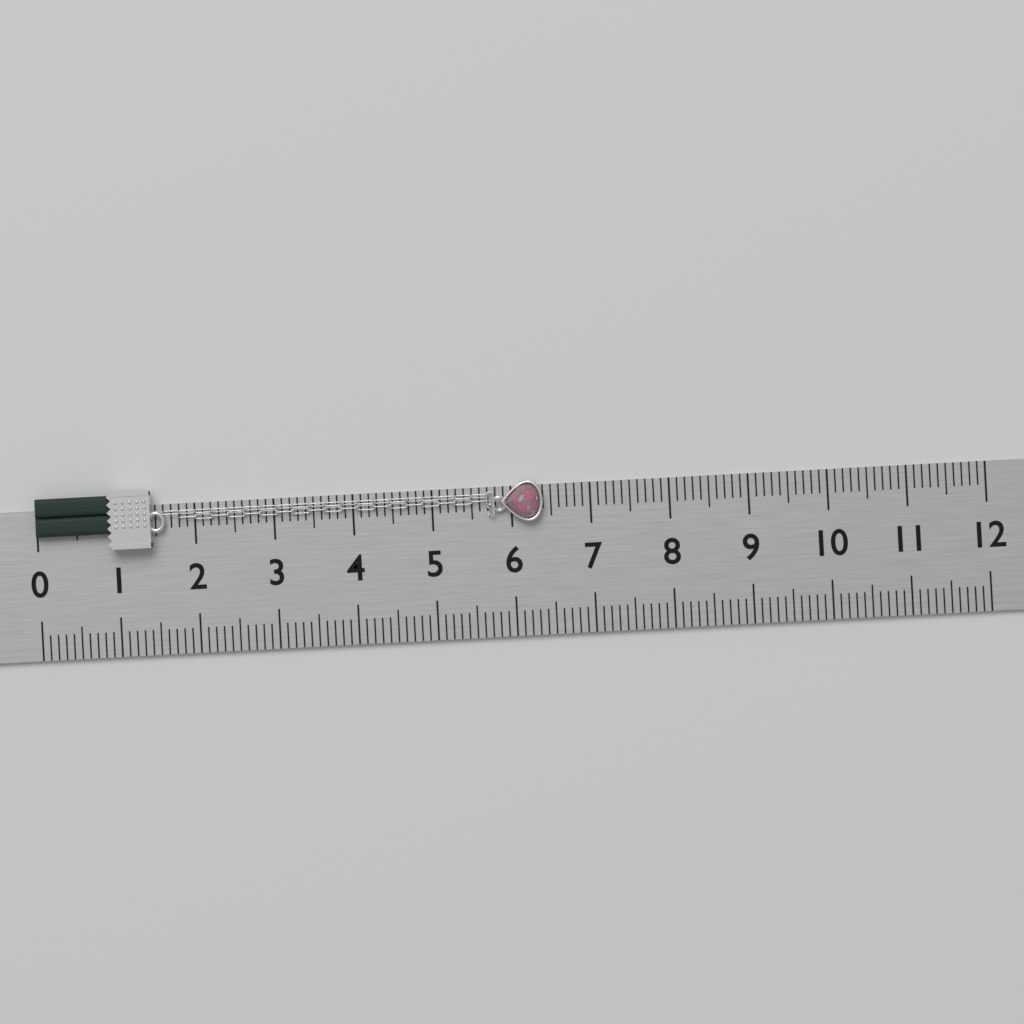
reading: 6.4 (no unit)
